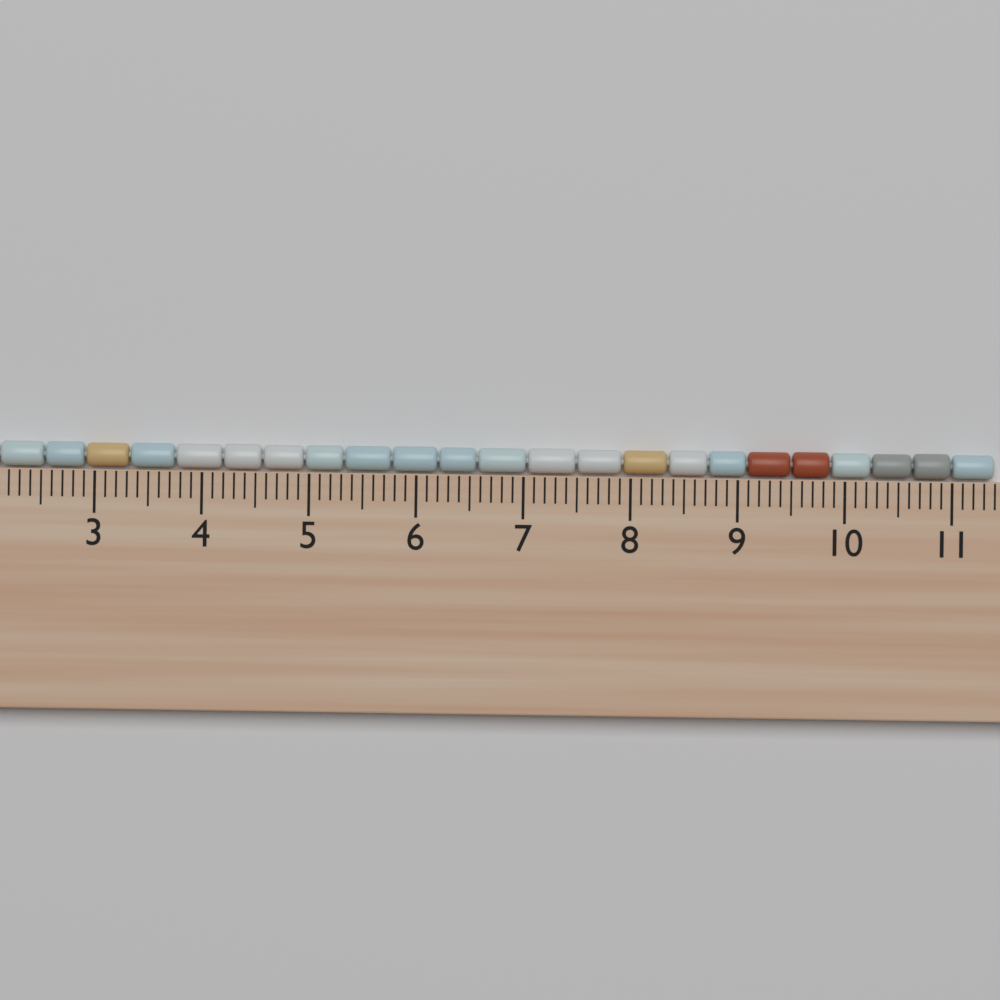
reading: 11.4 cm
